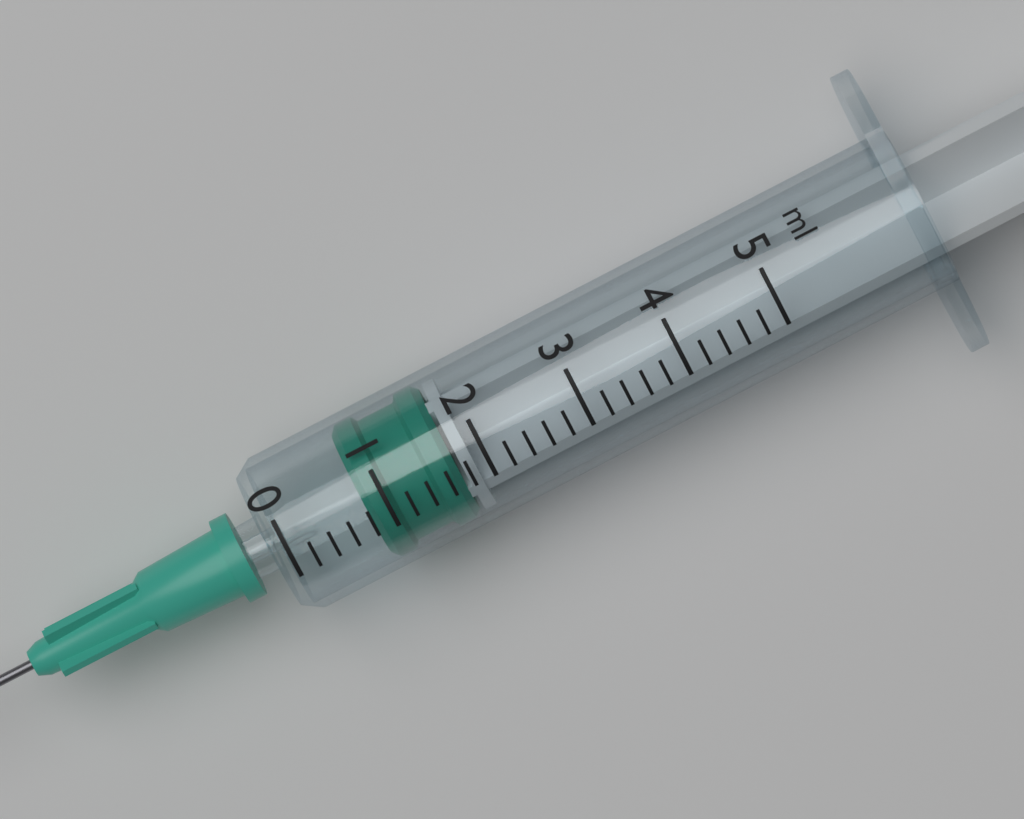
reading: 0.8 ml
